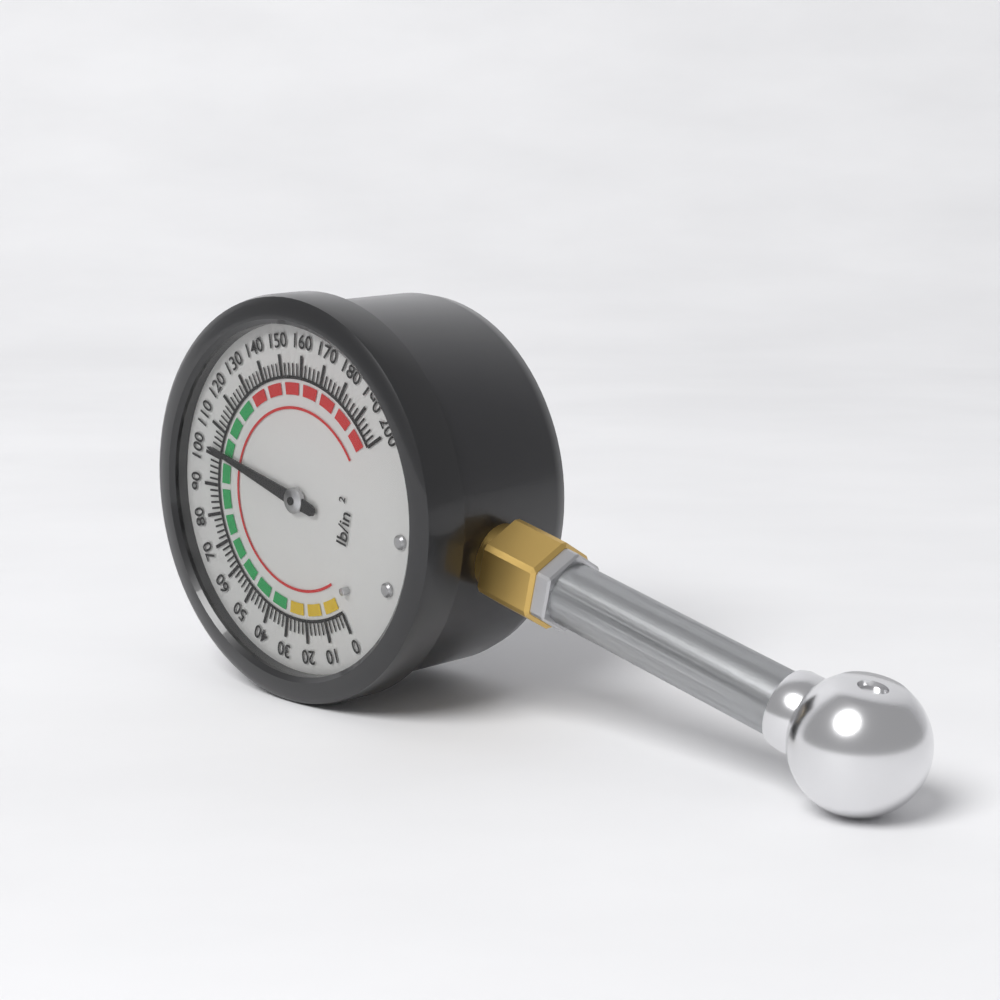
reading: 102 psi
